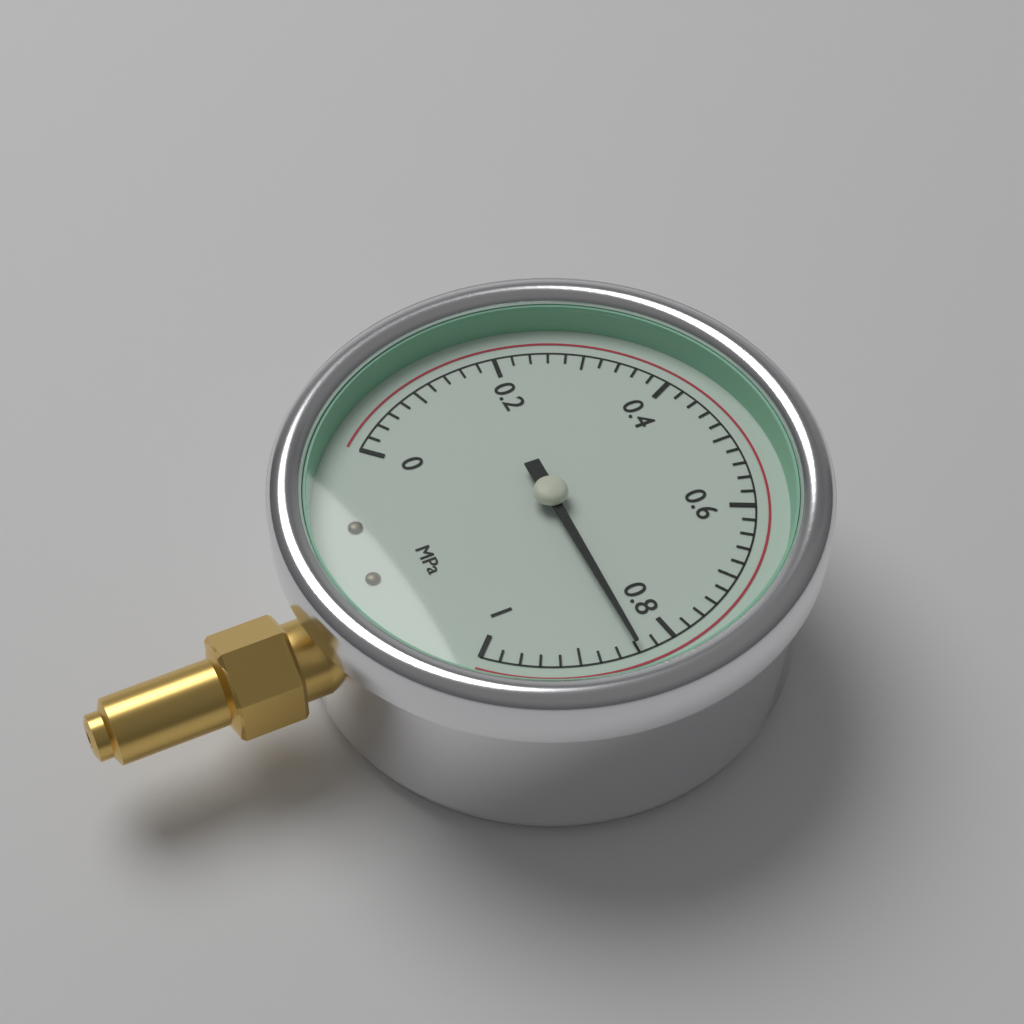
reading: 0.84 MPa
